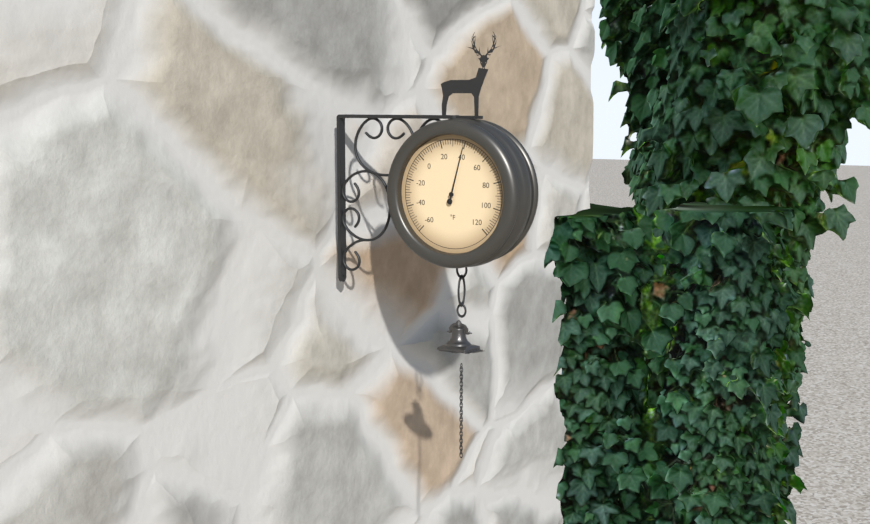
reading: 40 °F
